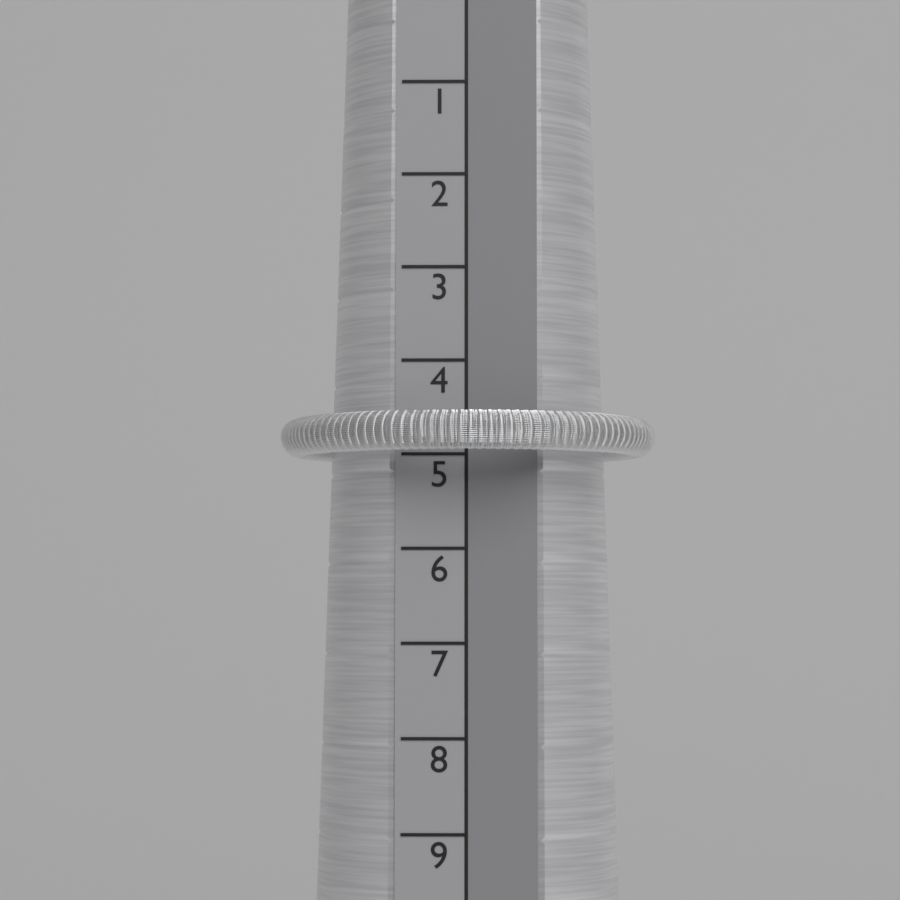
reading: 5 (no unit)
